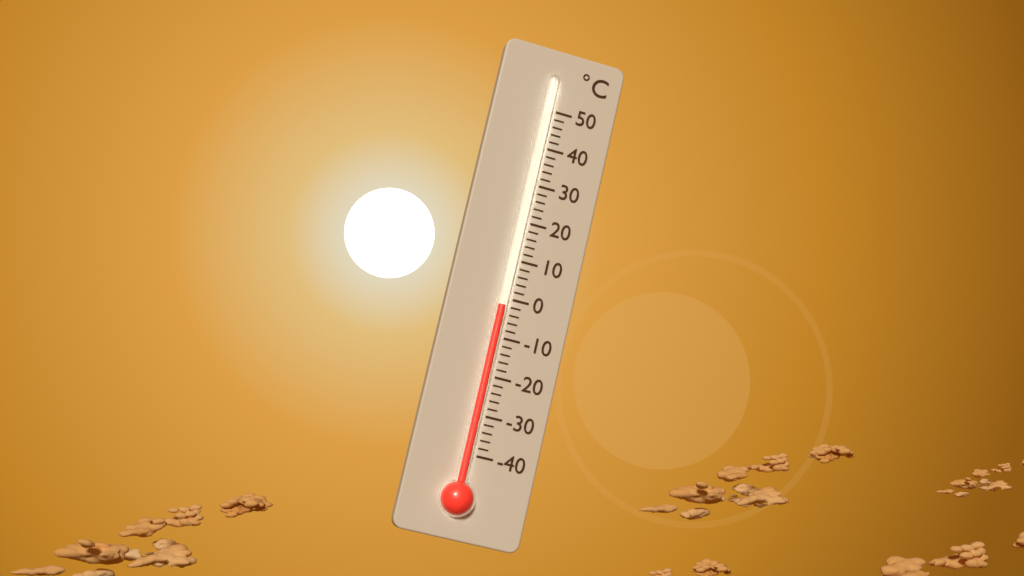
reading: -2 °C
